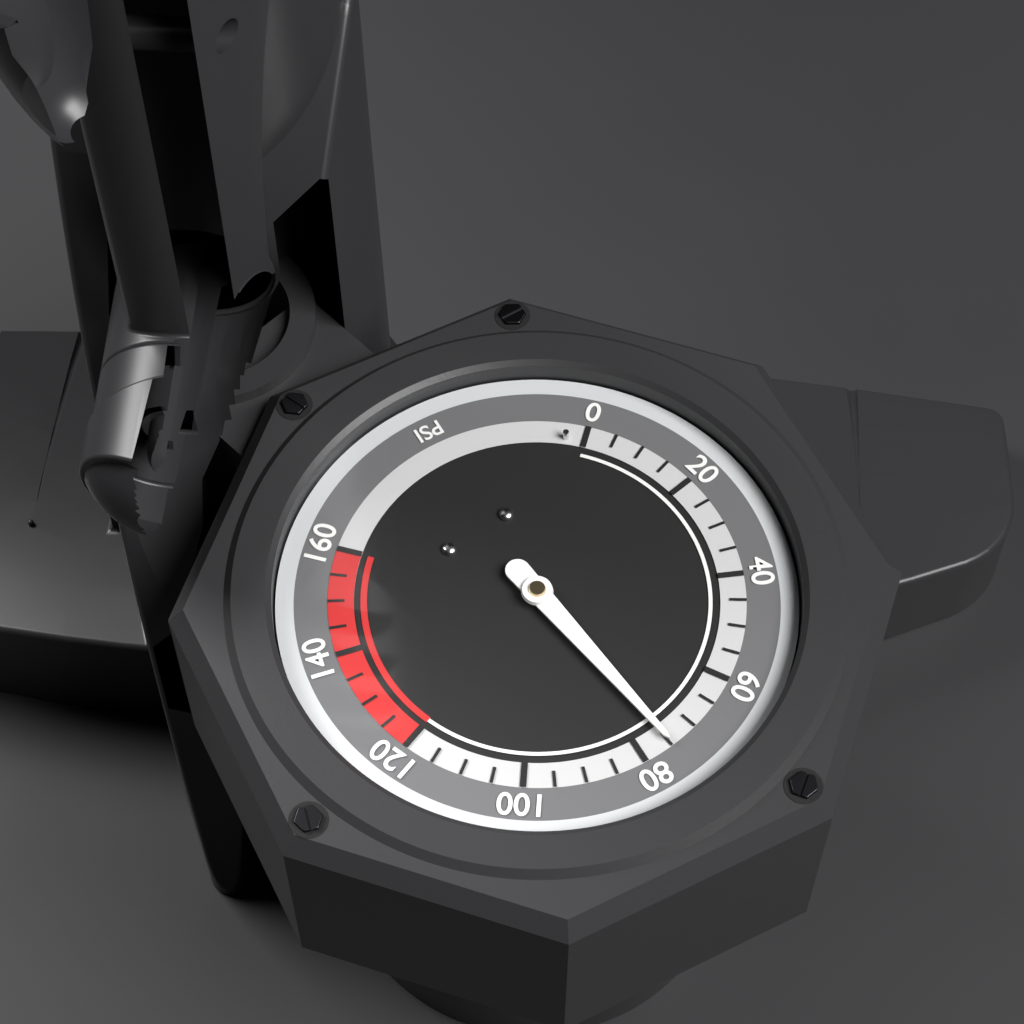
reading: 75 psi
